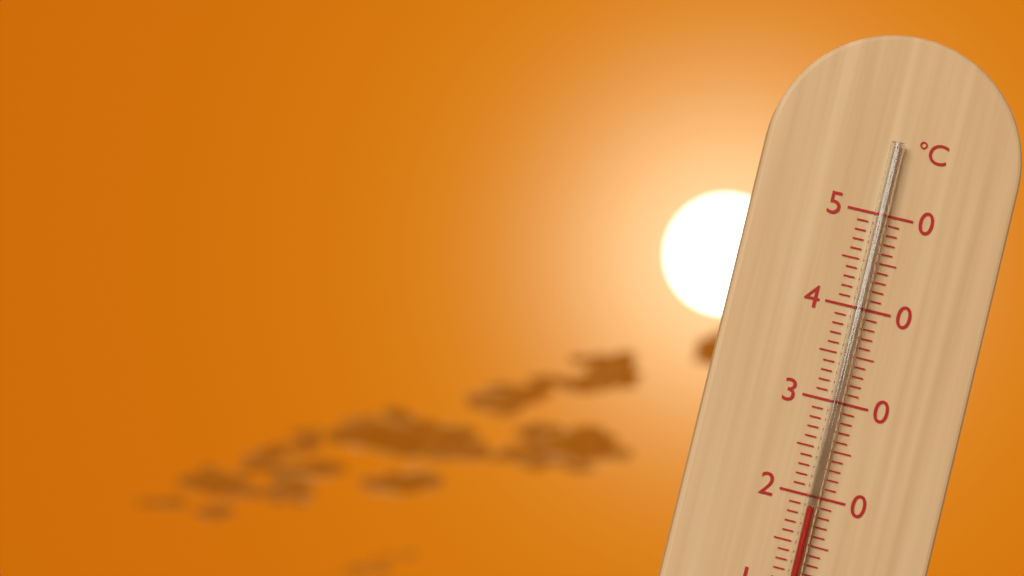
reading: 19 °C
